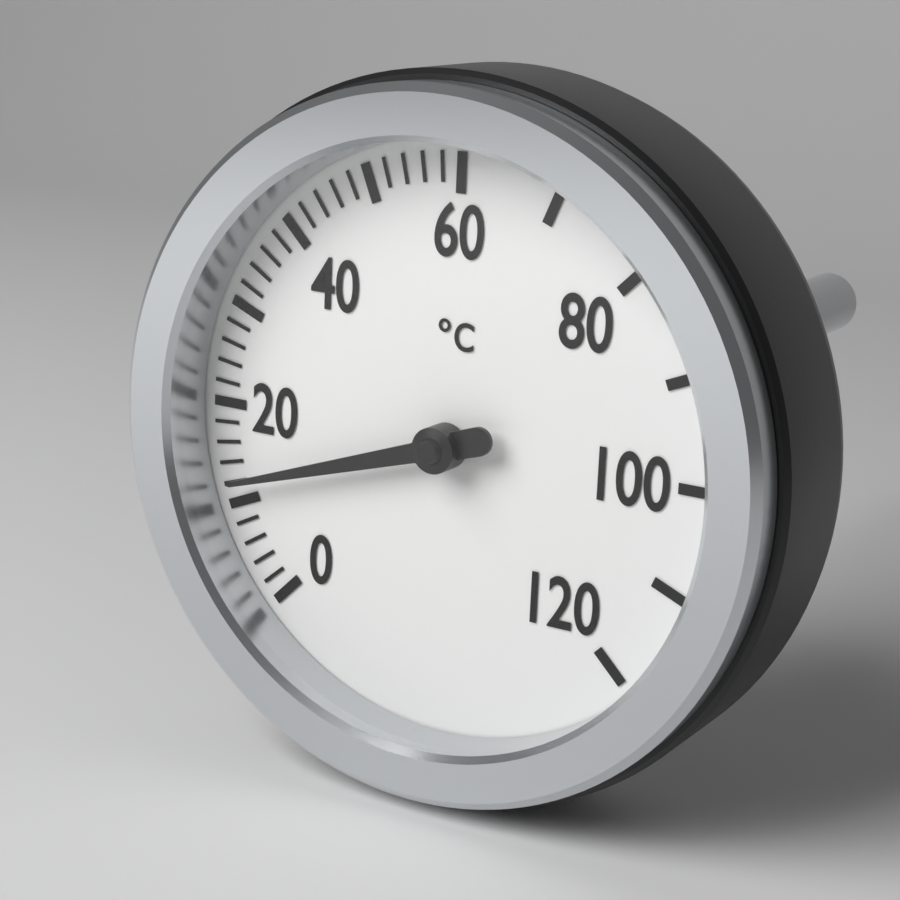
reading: 12 °C
